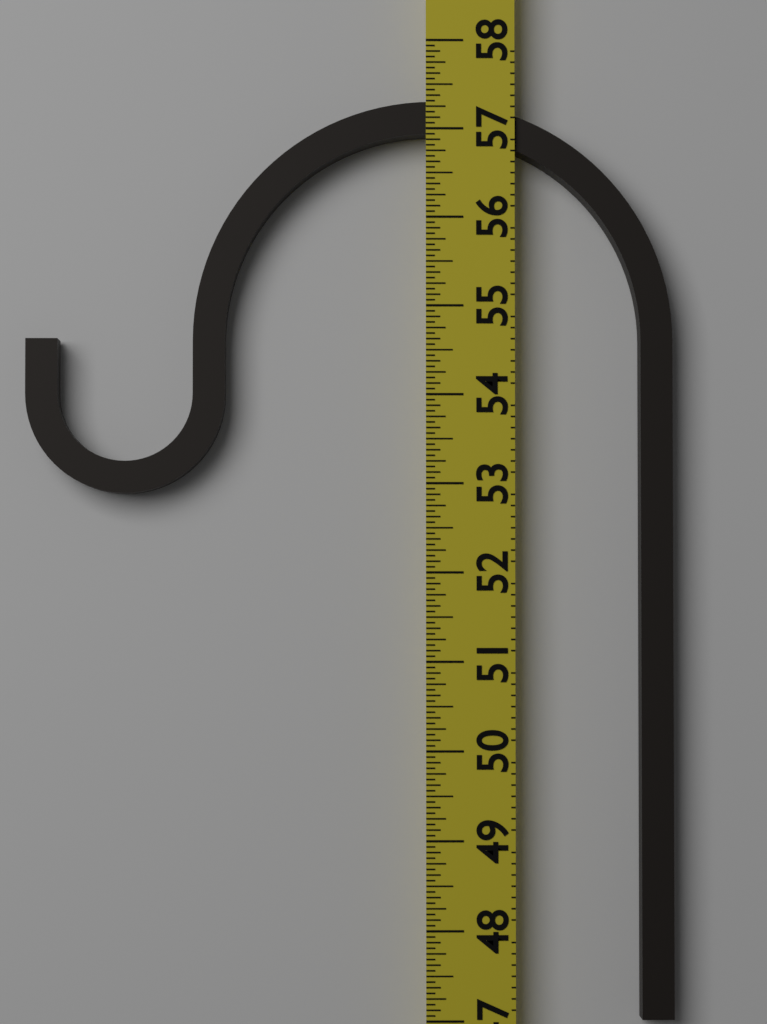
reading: 57.3125 (no unit)
